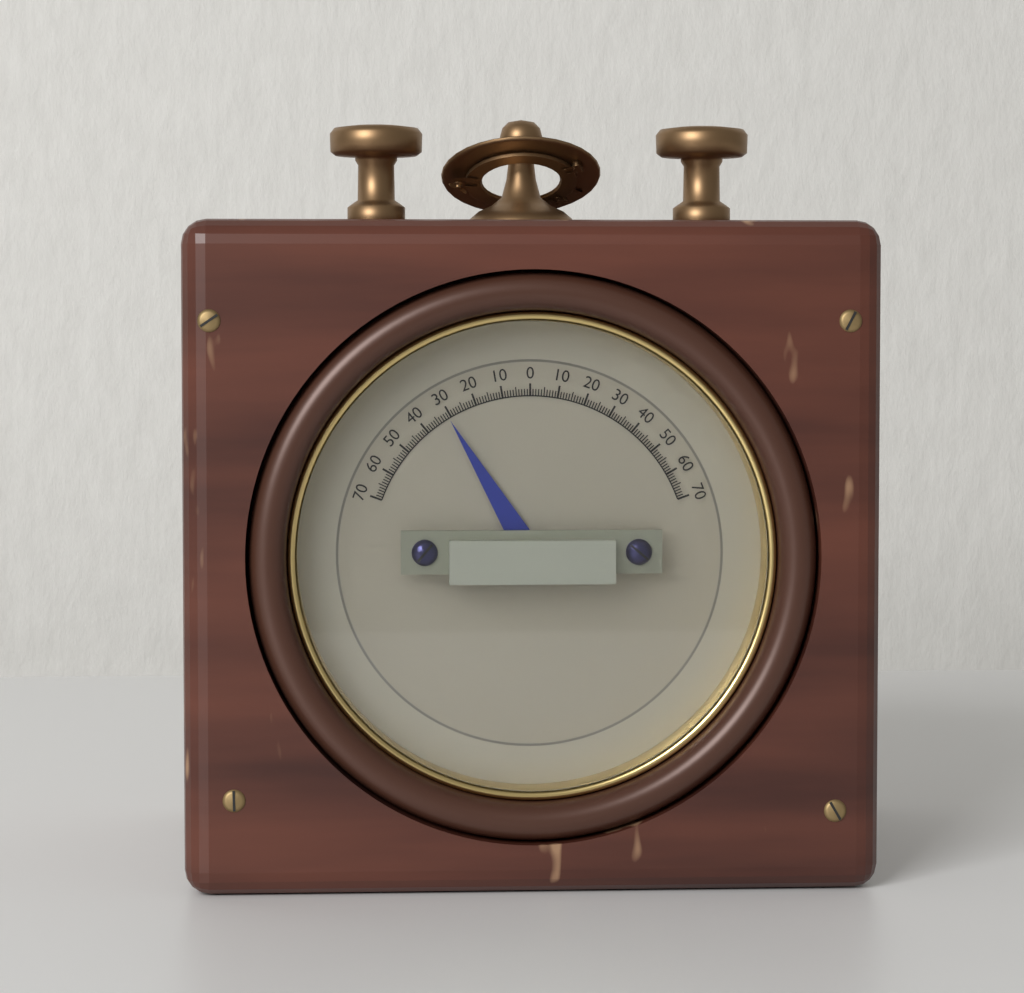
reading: -31 (no unit)
